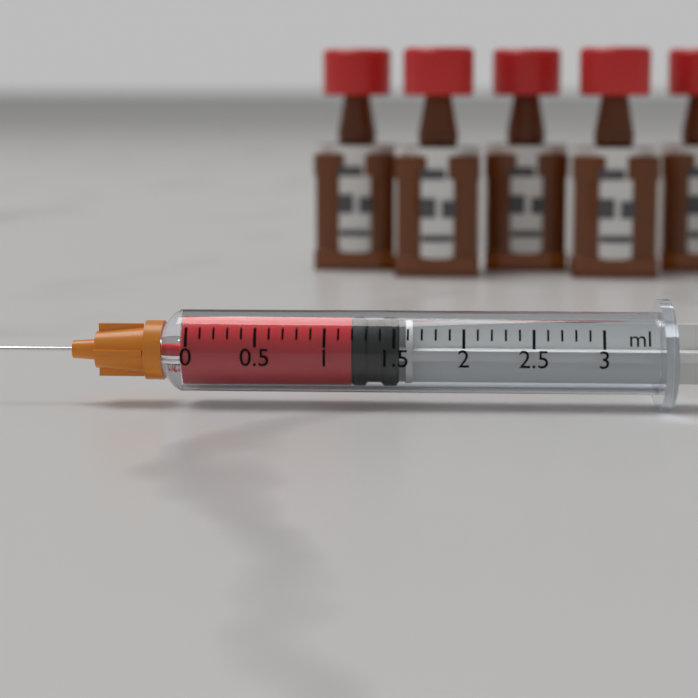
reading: 1.2 ml
